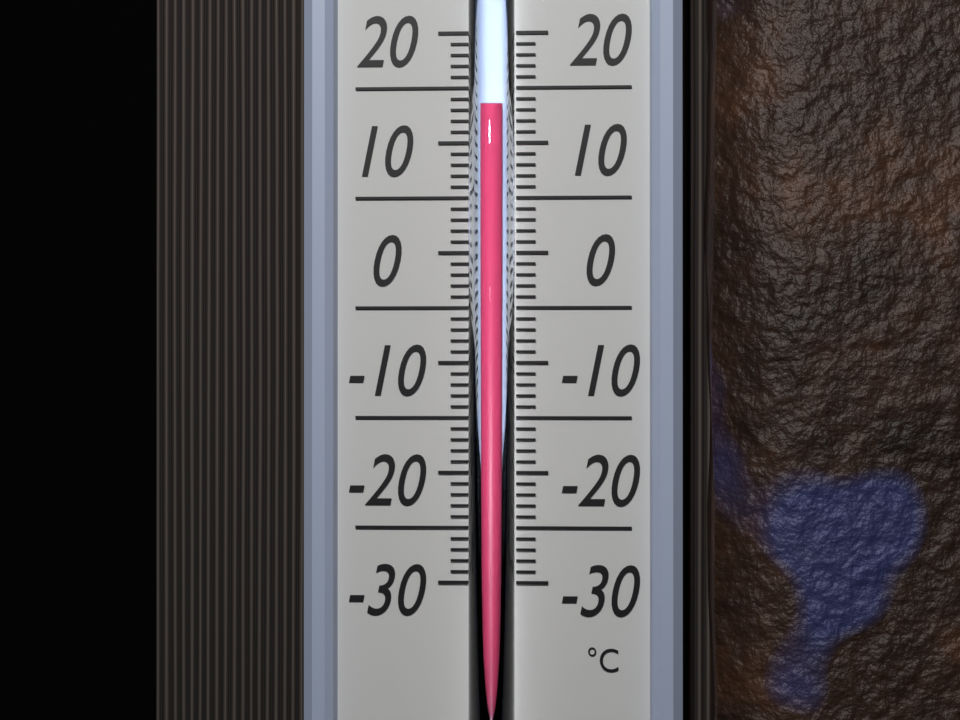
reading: 13 °C
